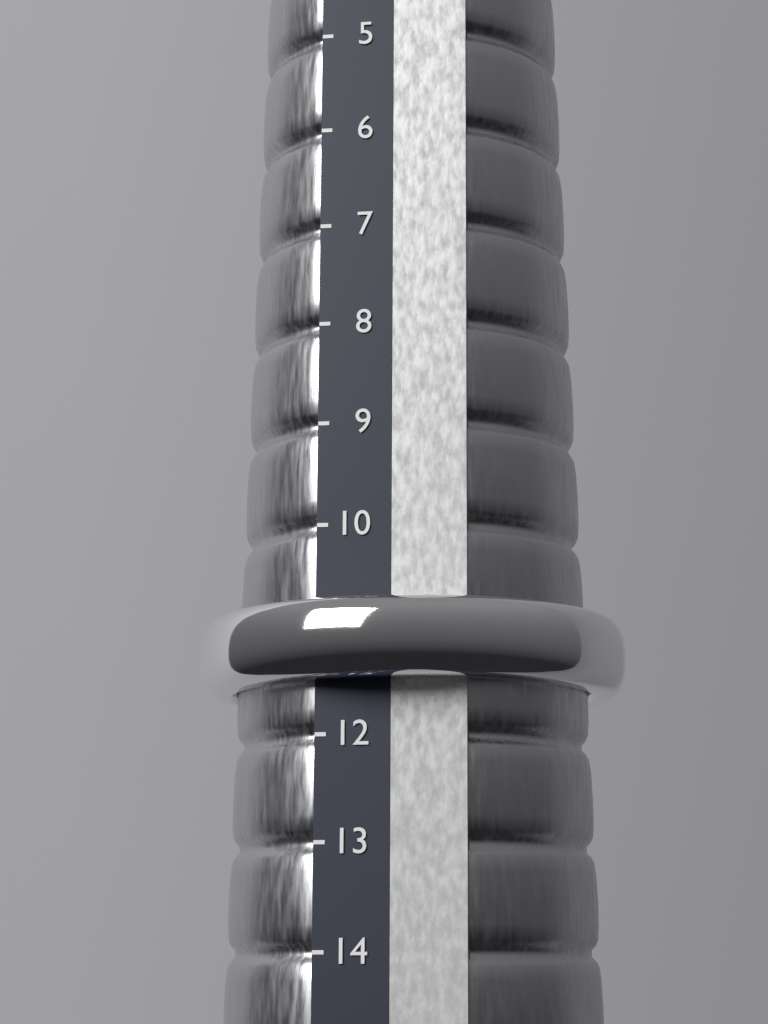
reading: 11.5 (no unit)
